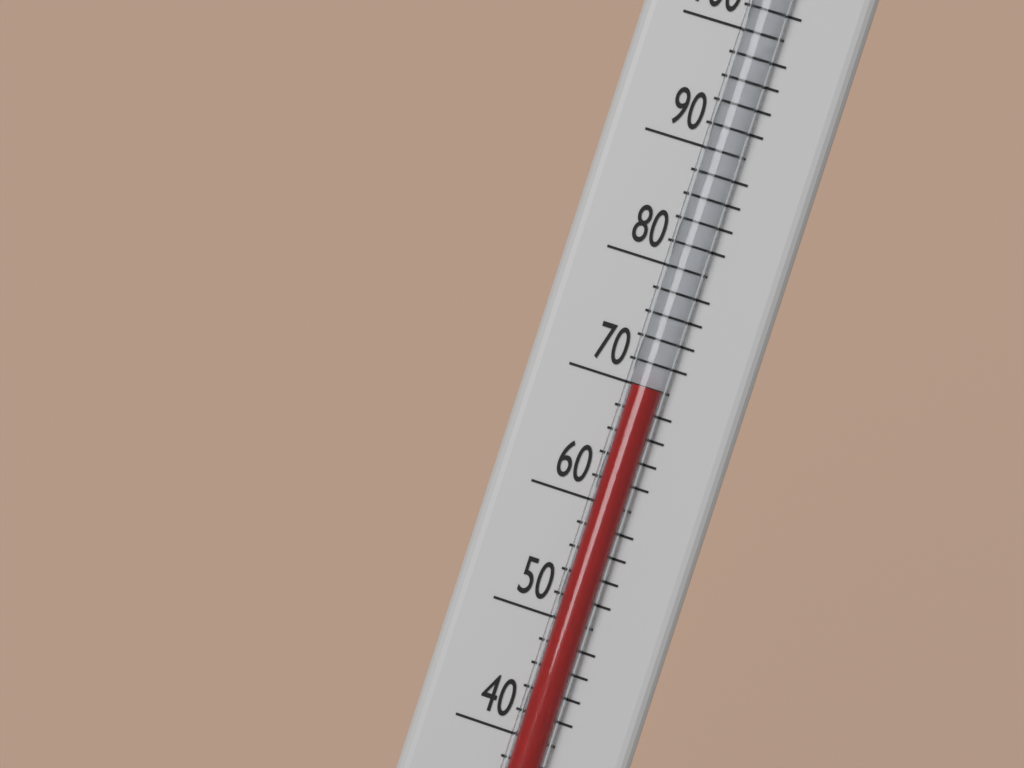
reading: 70 °F
